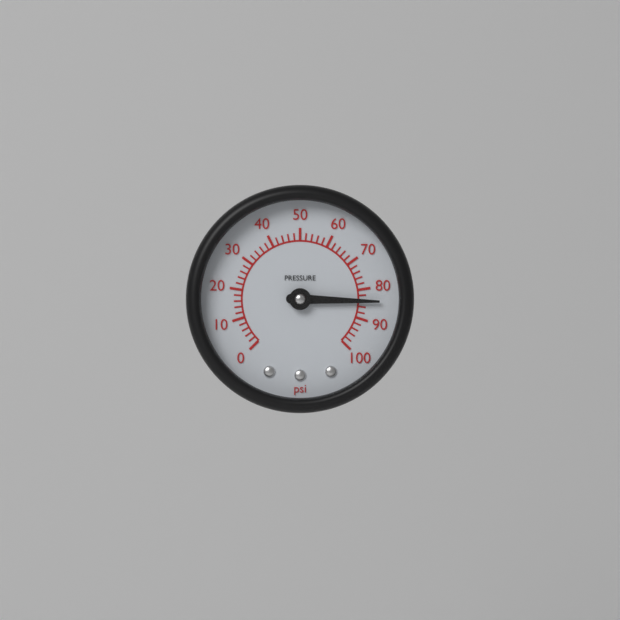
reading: 84 psi
